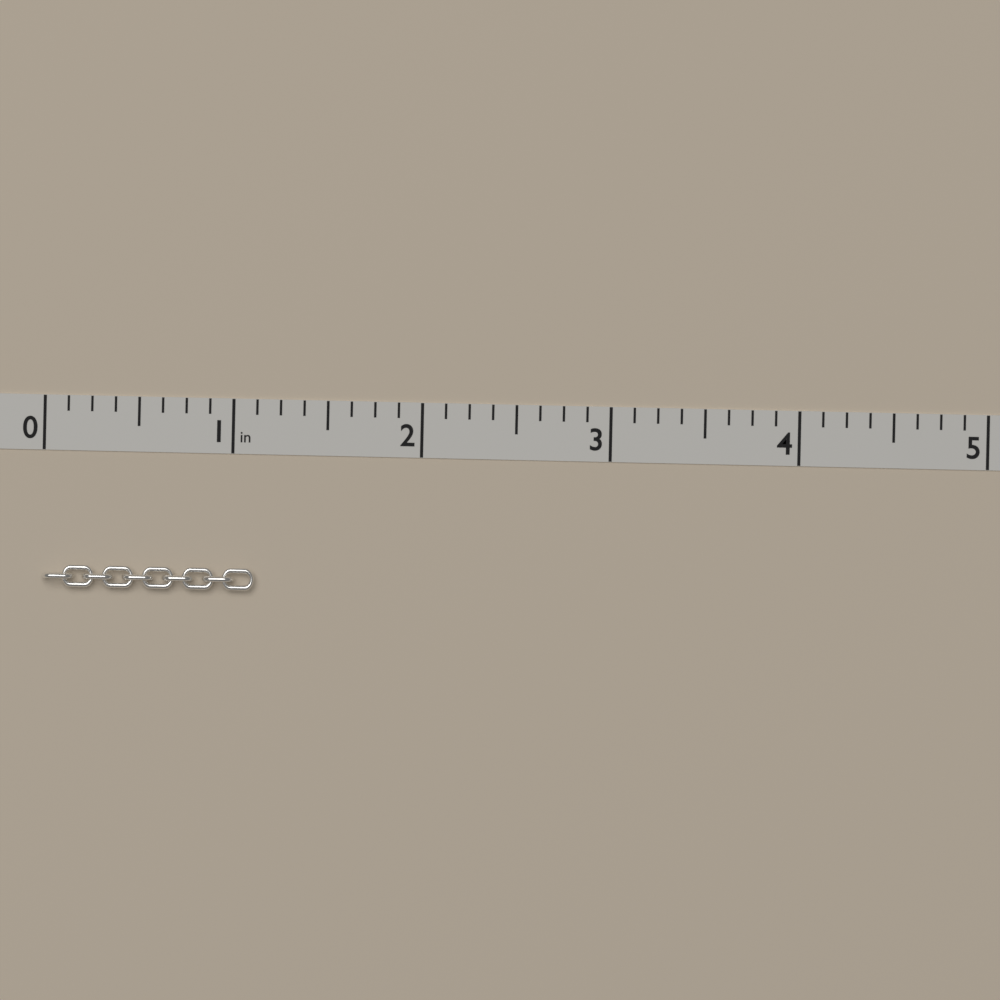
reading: 1.125 in
